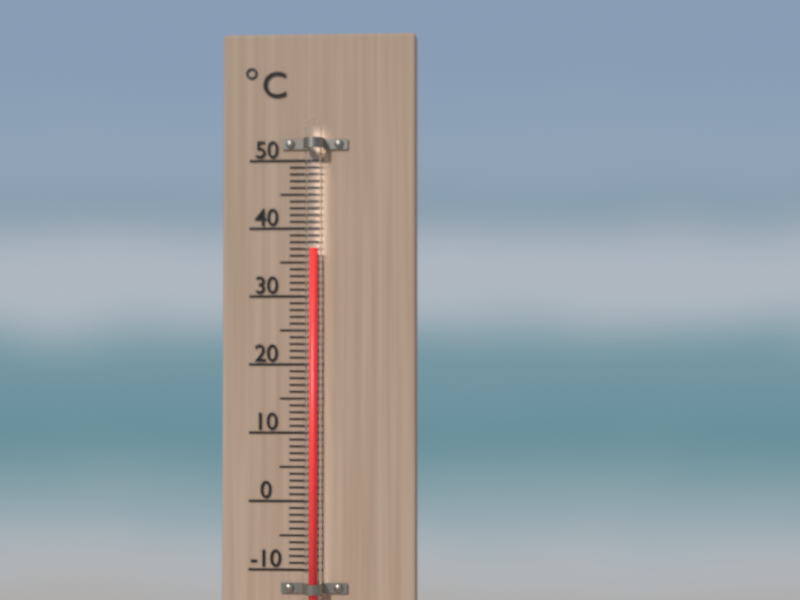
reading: 37 °C
